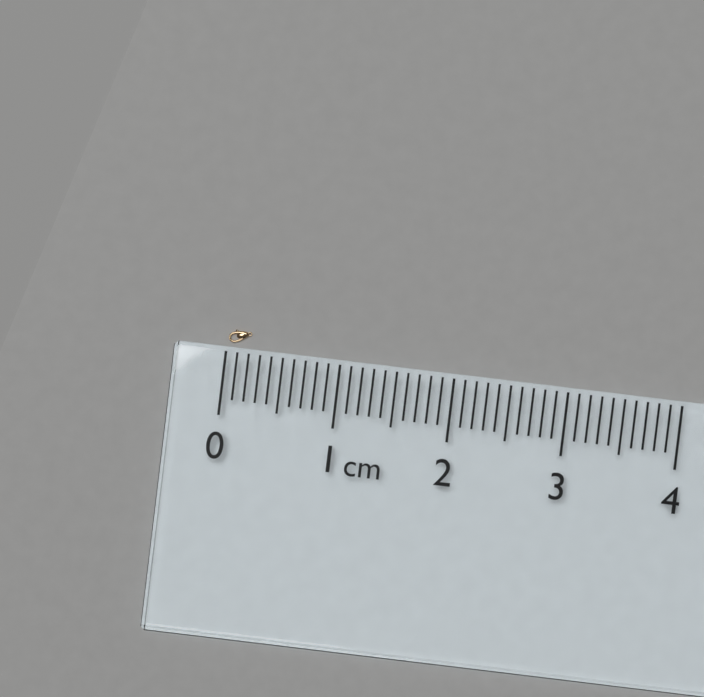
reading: 0.2 cm
